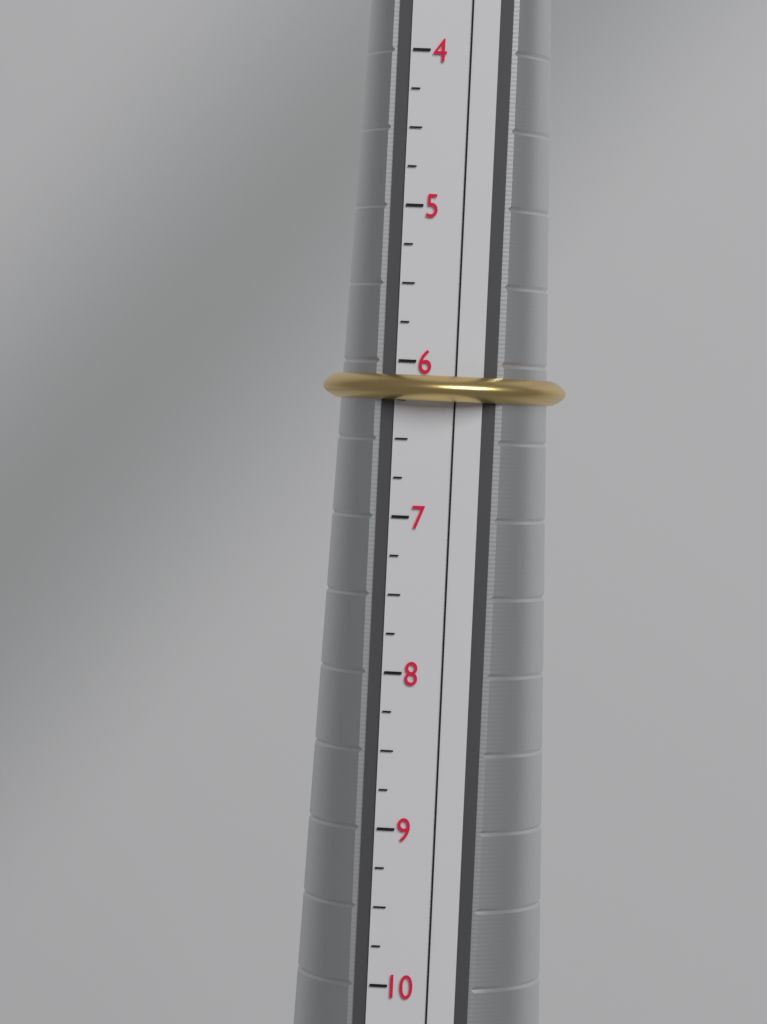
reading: 6.25 (no unit)
